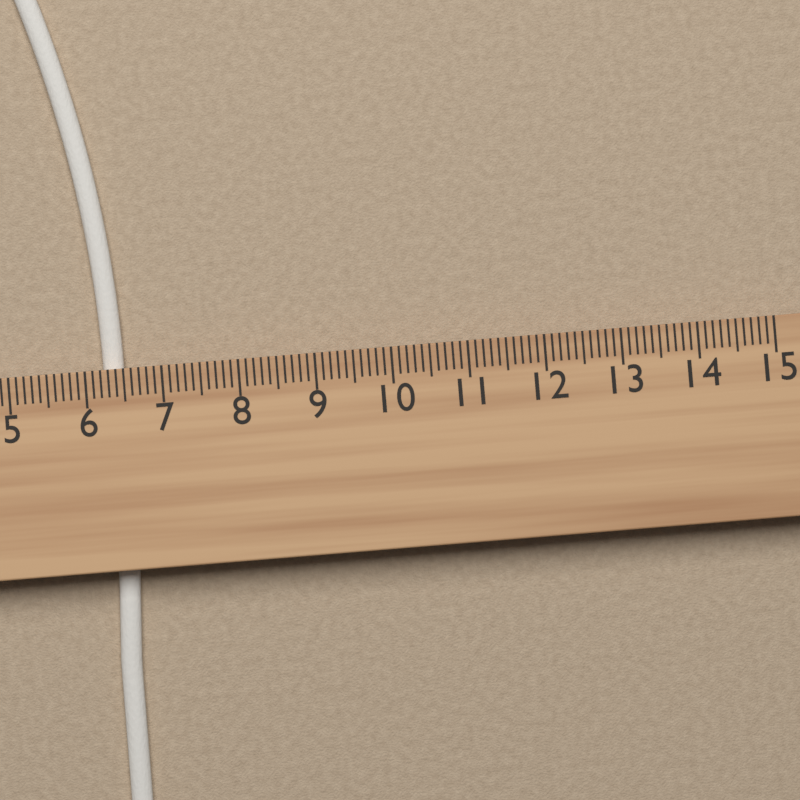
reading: 6.5 cm
